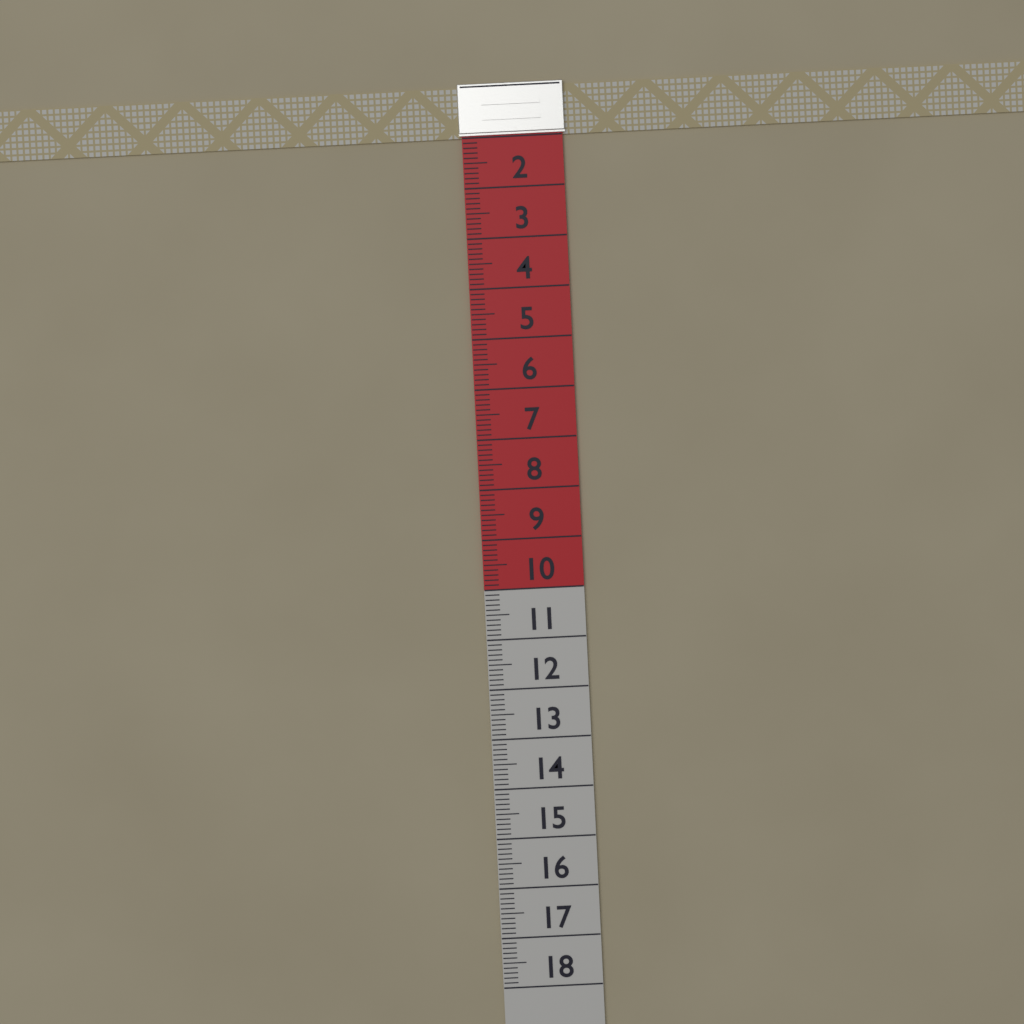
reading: 1.0 (no unit)
